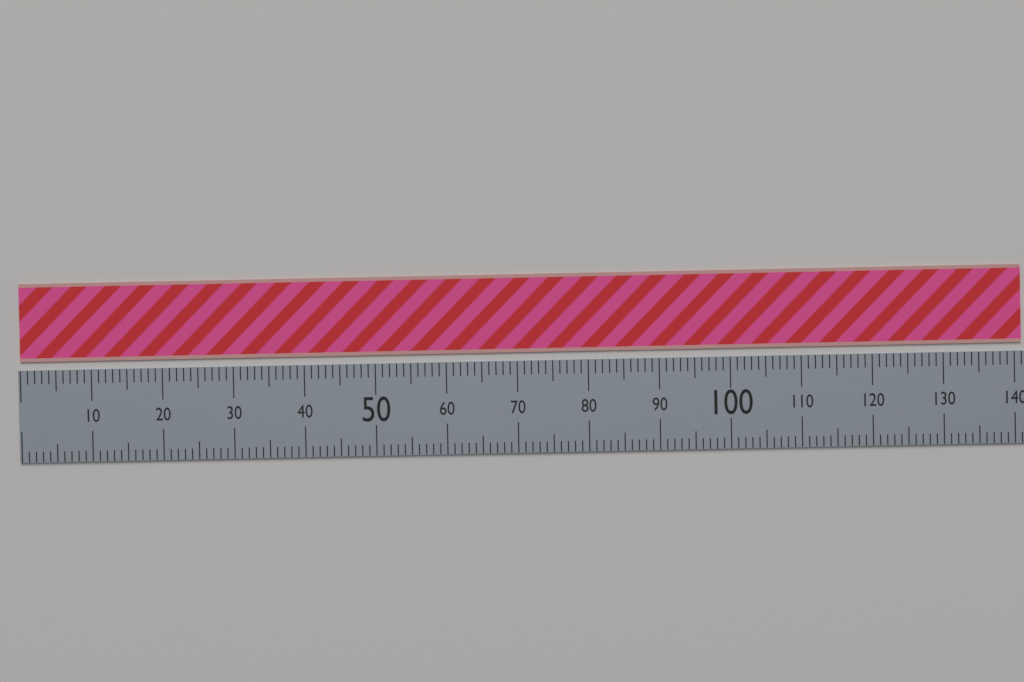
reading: 141 (no unit)
